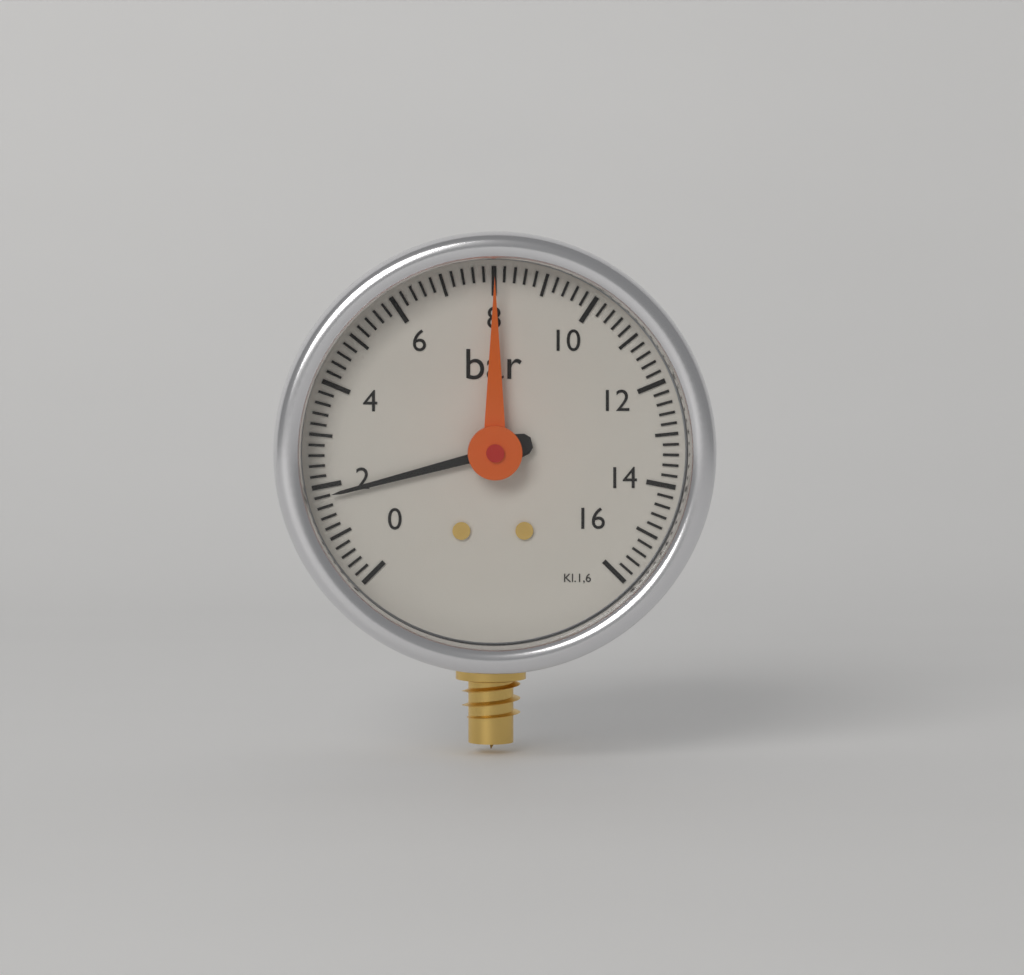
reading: 1.8 bar
